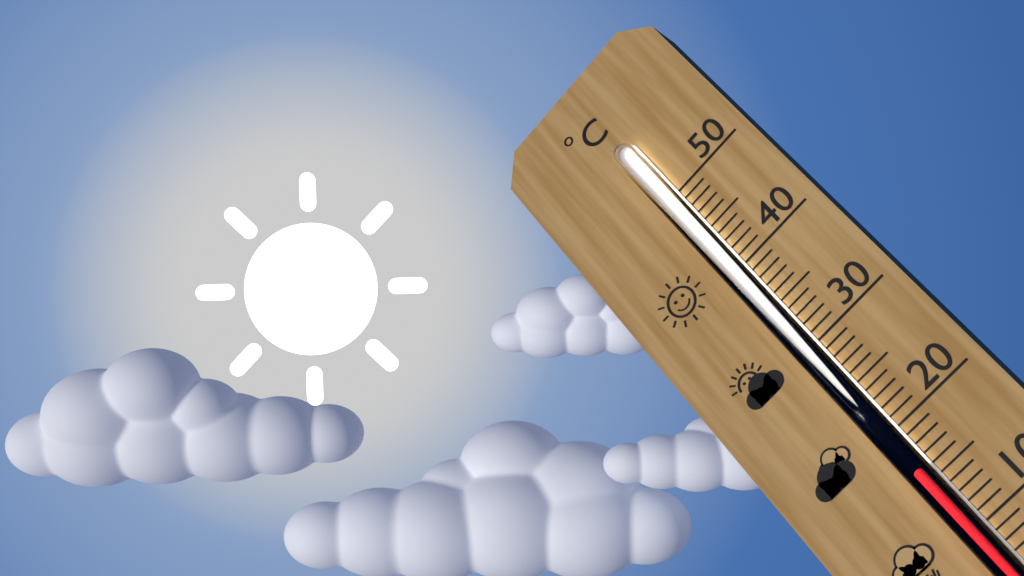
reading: 16 °C
